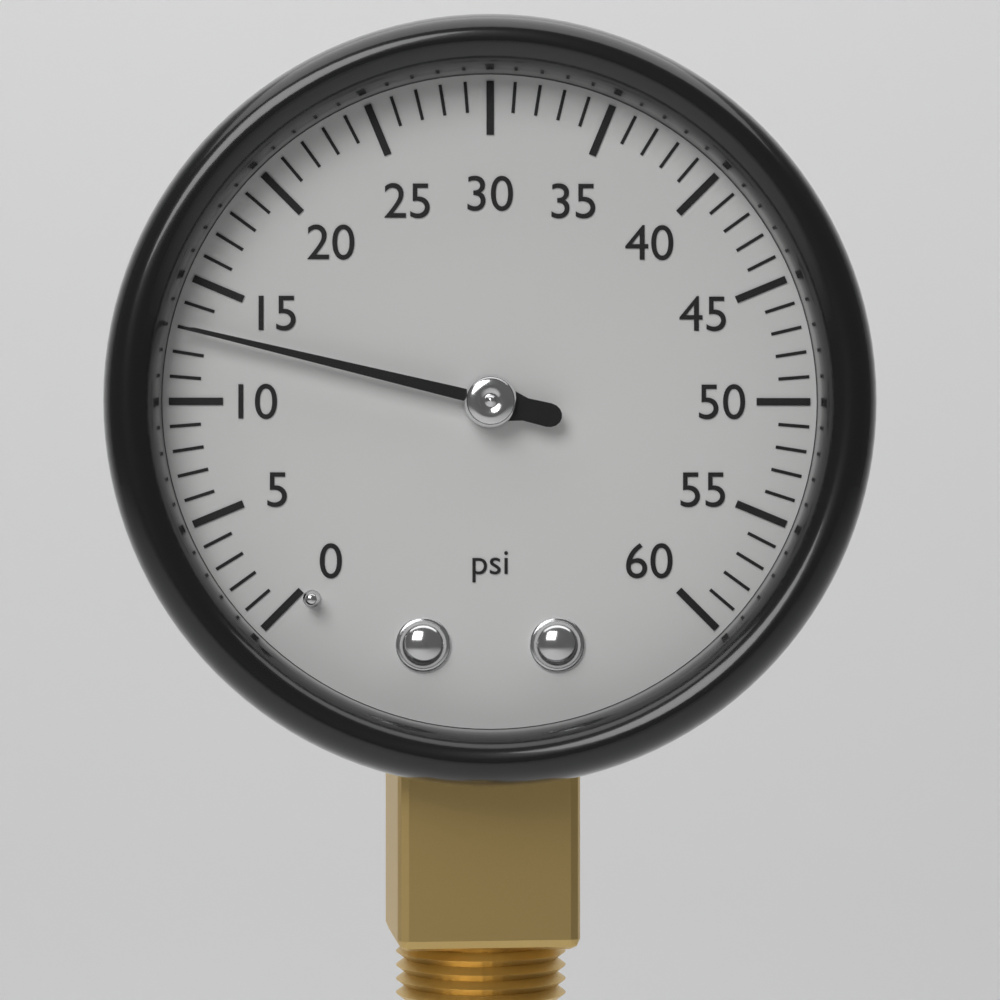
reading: 13 psi
